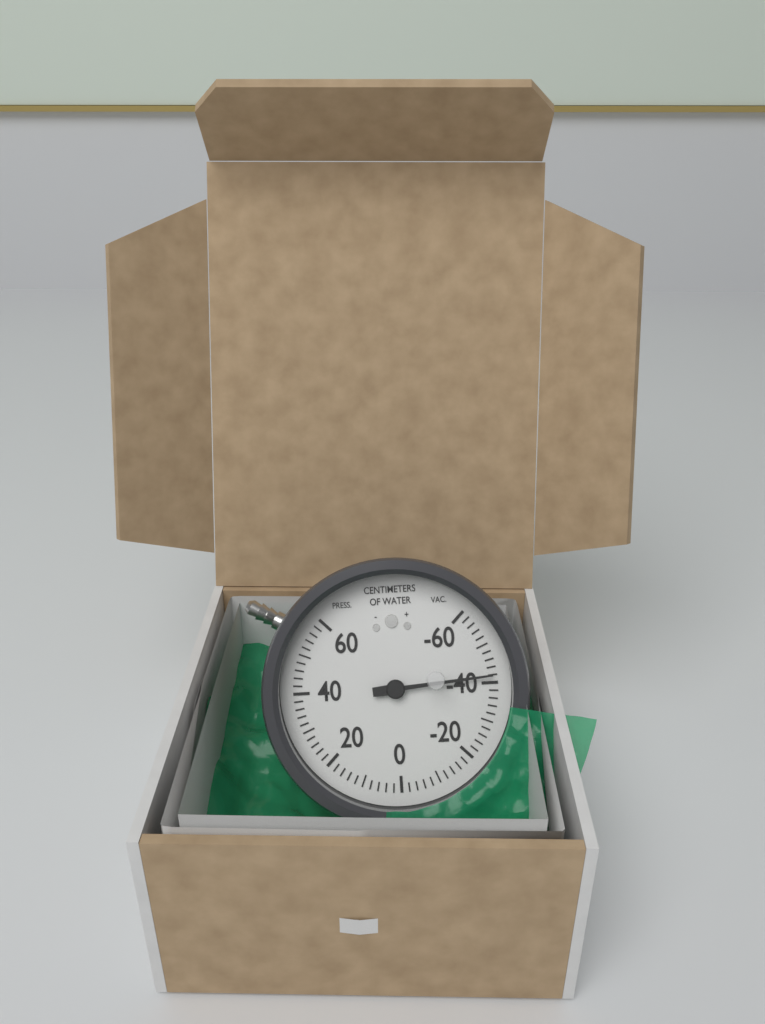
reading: -42 cmH2O
